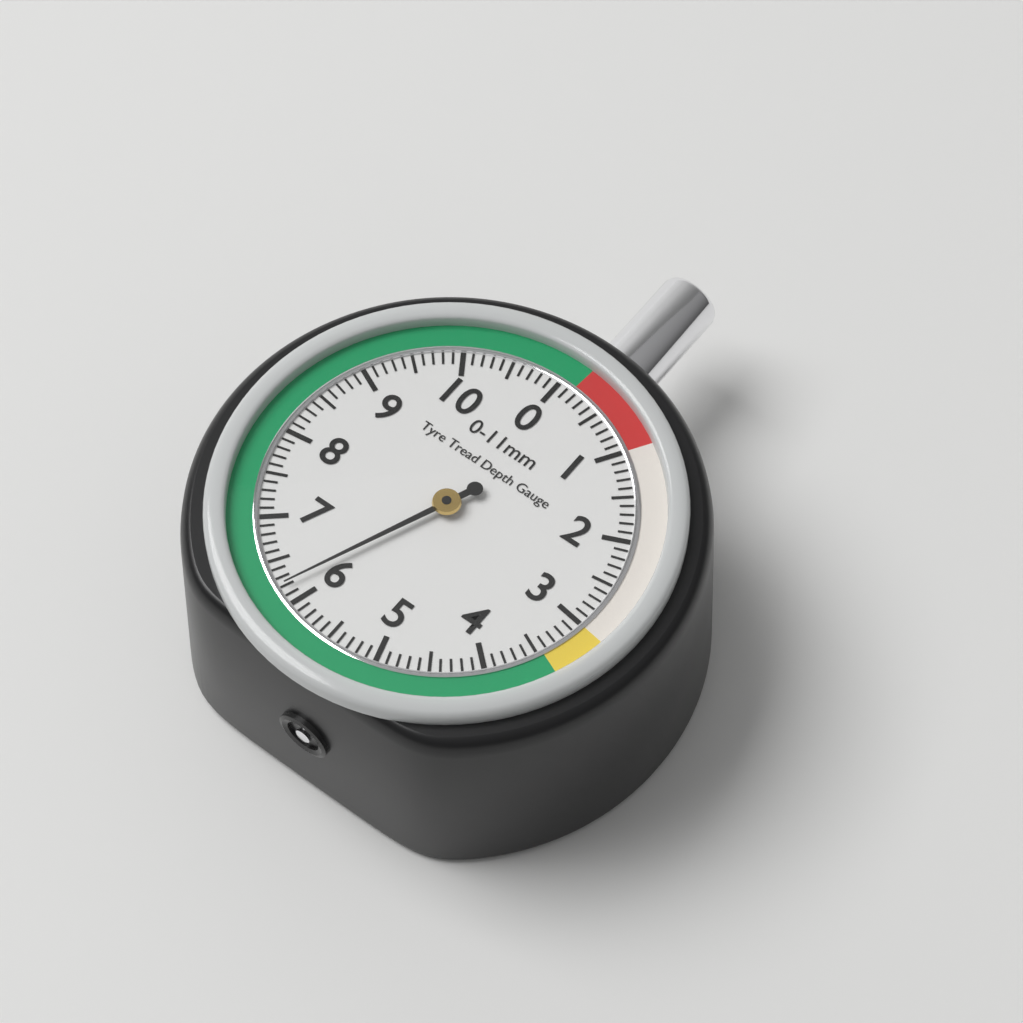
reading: 6.2 mm
